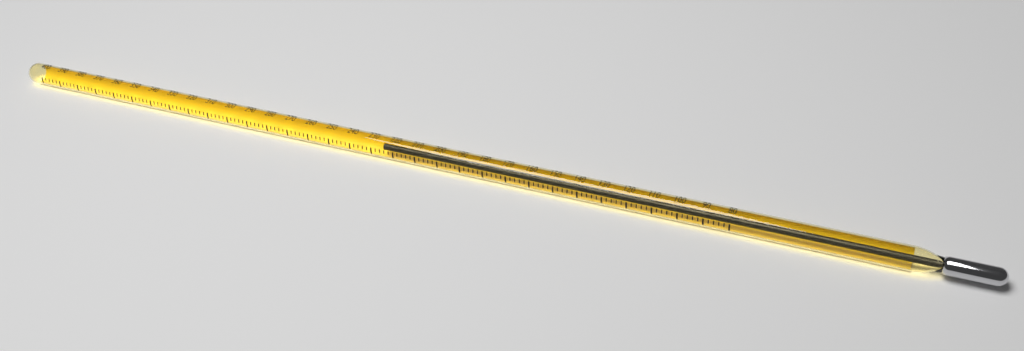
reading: 226 (no unit)
